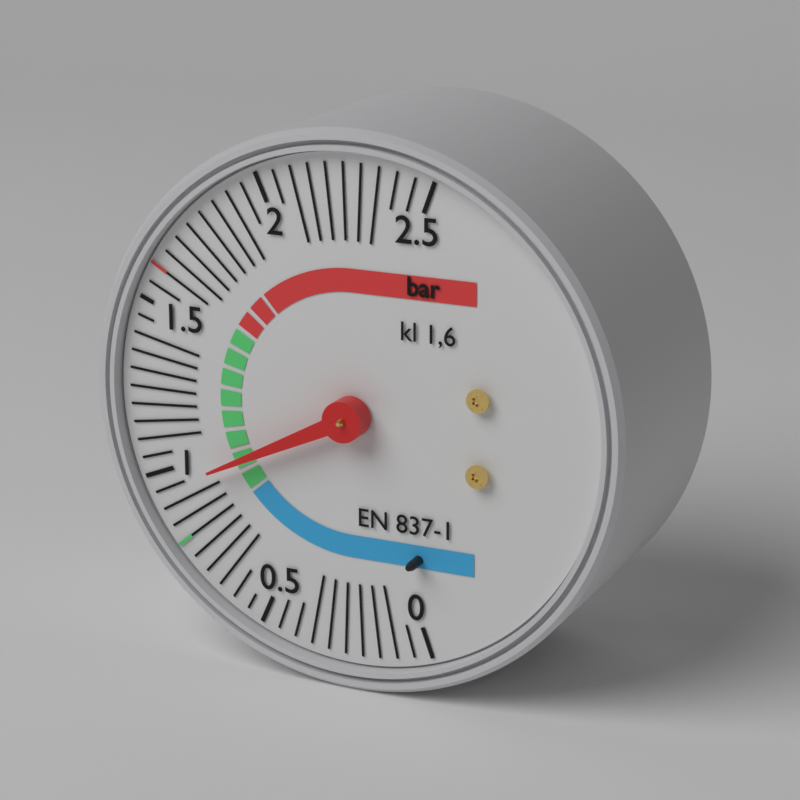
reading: 0.95 bar
